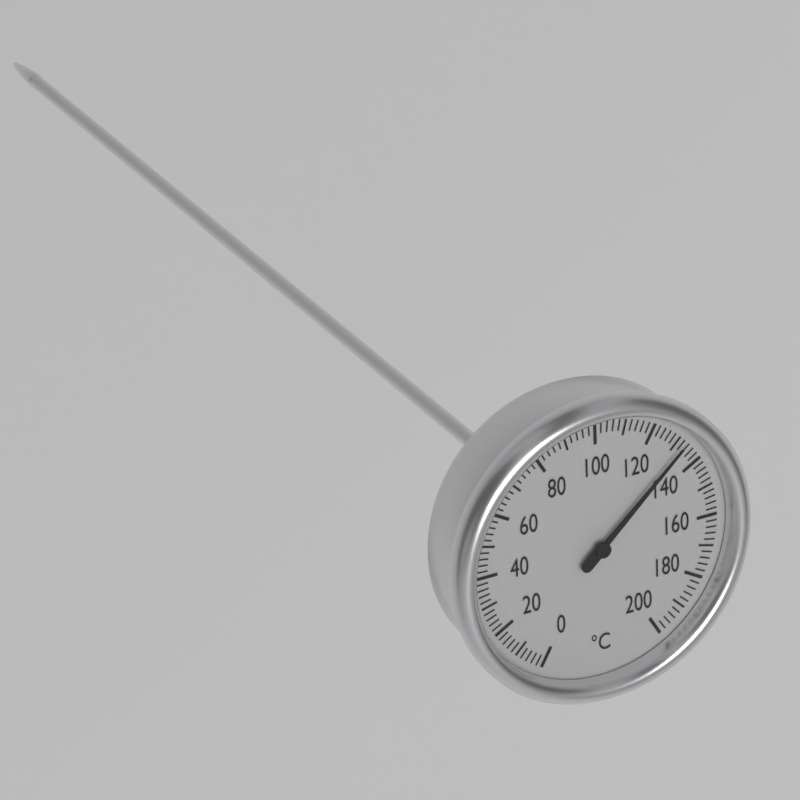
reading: 132 °C
